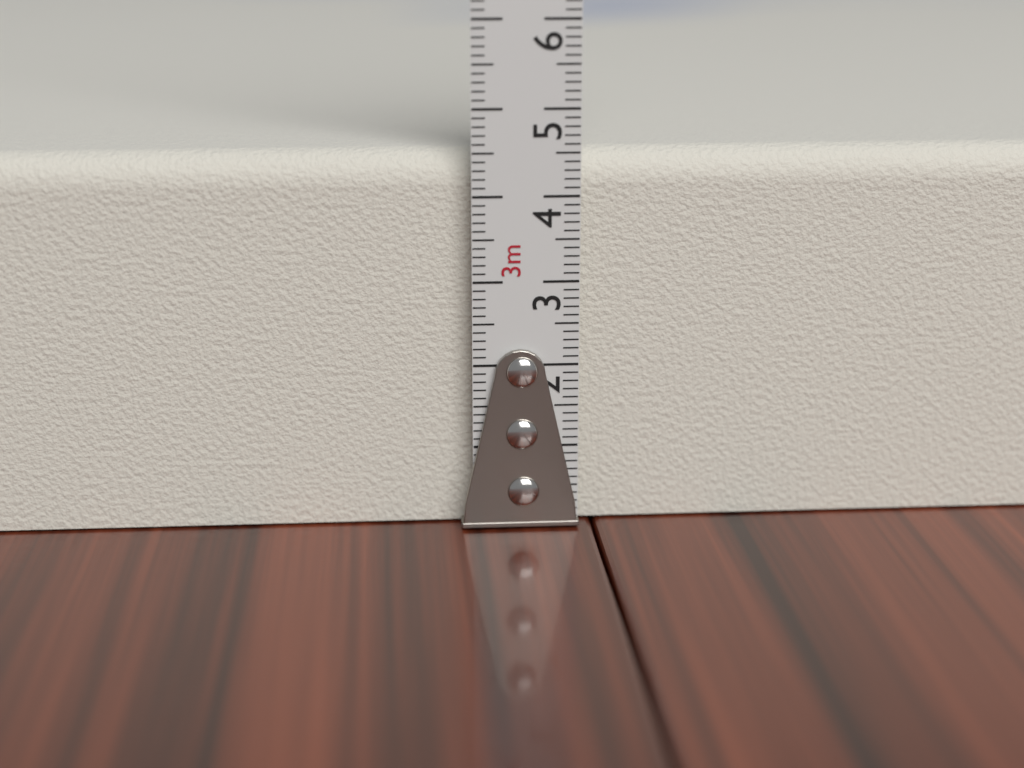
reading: 4.5 cm
